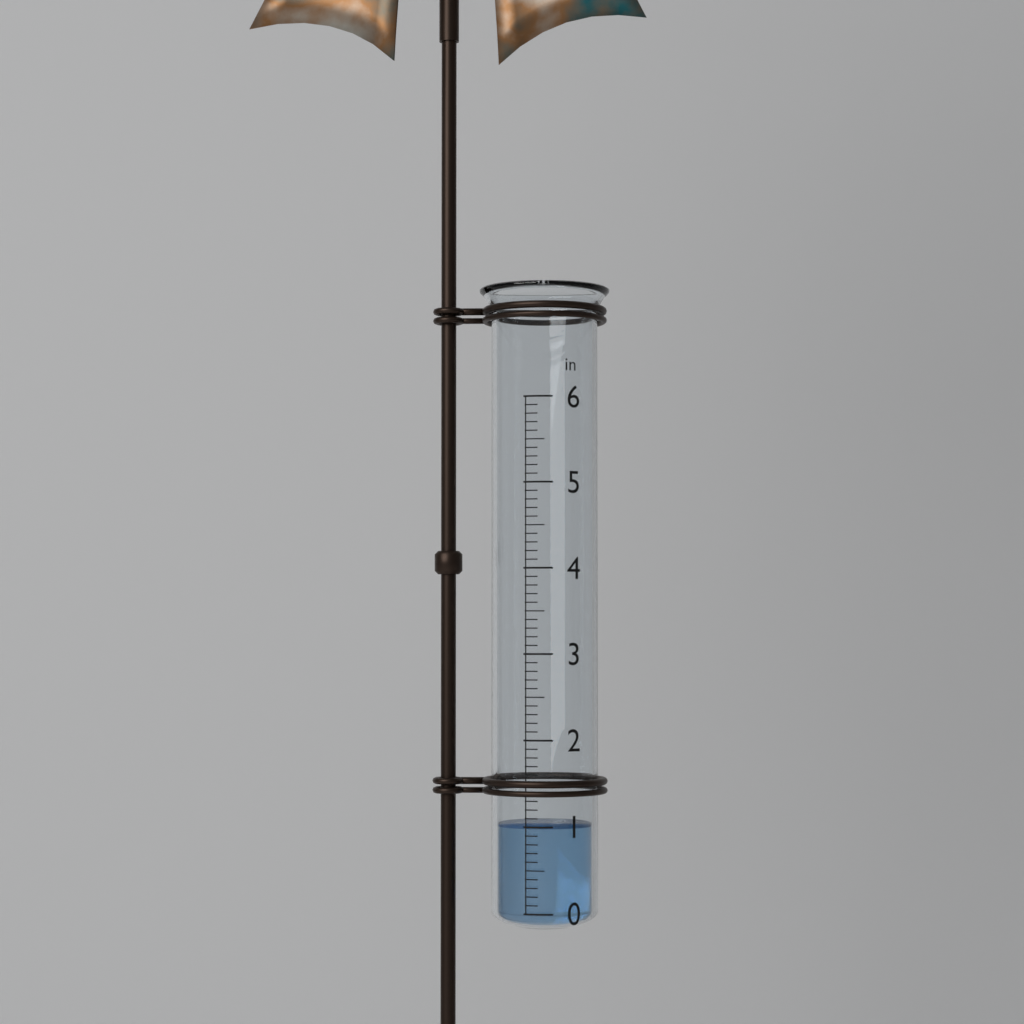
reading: 1.0 in
